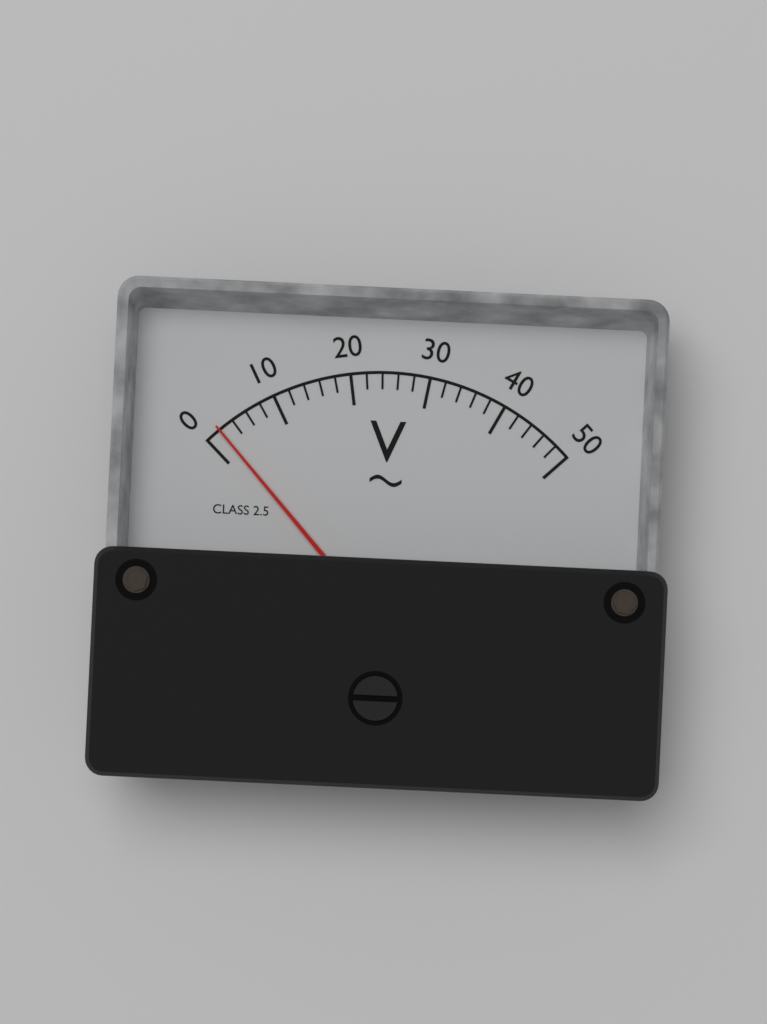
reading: 2 V
